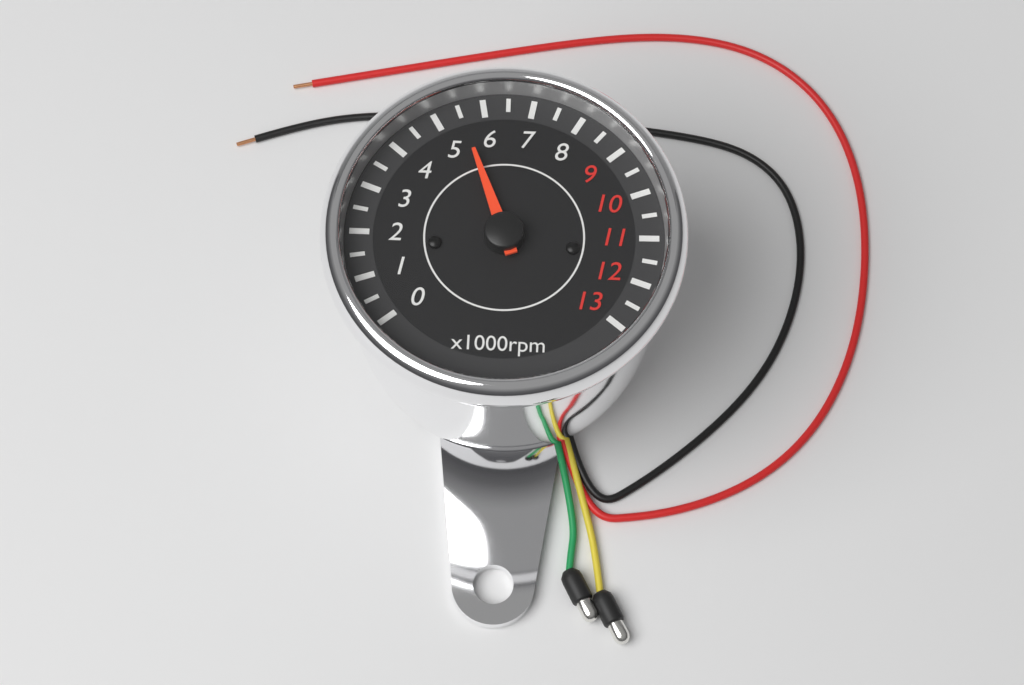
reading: 5500 rpm
